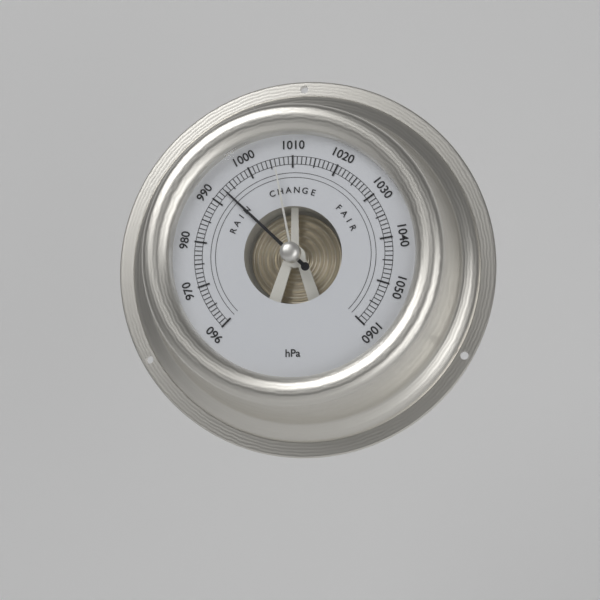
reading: 993 hPa
